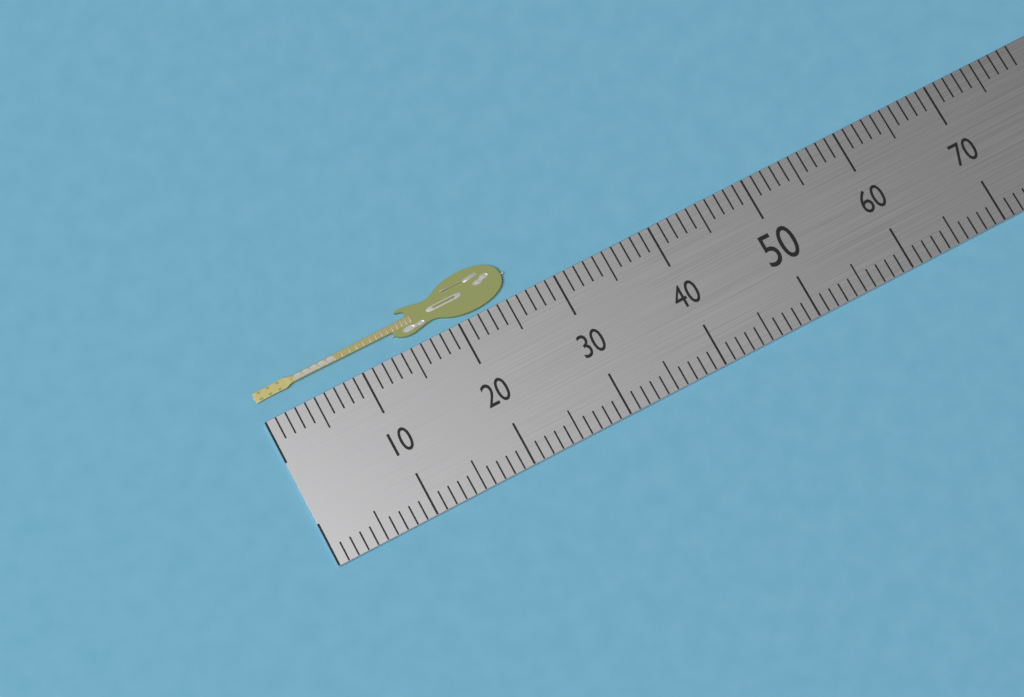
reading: 26 (no unit)
